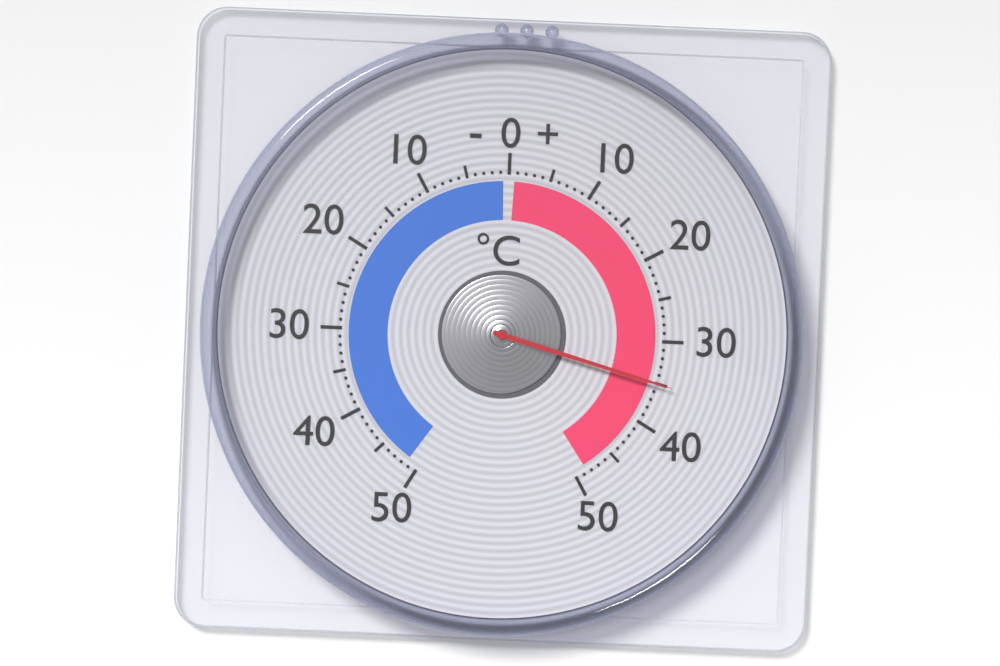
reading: 35 °C
